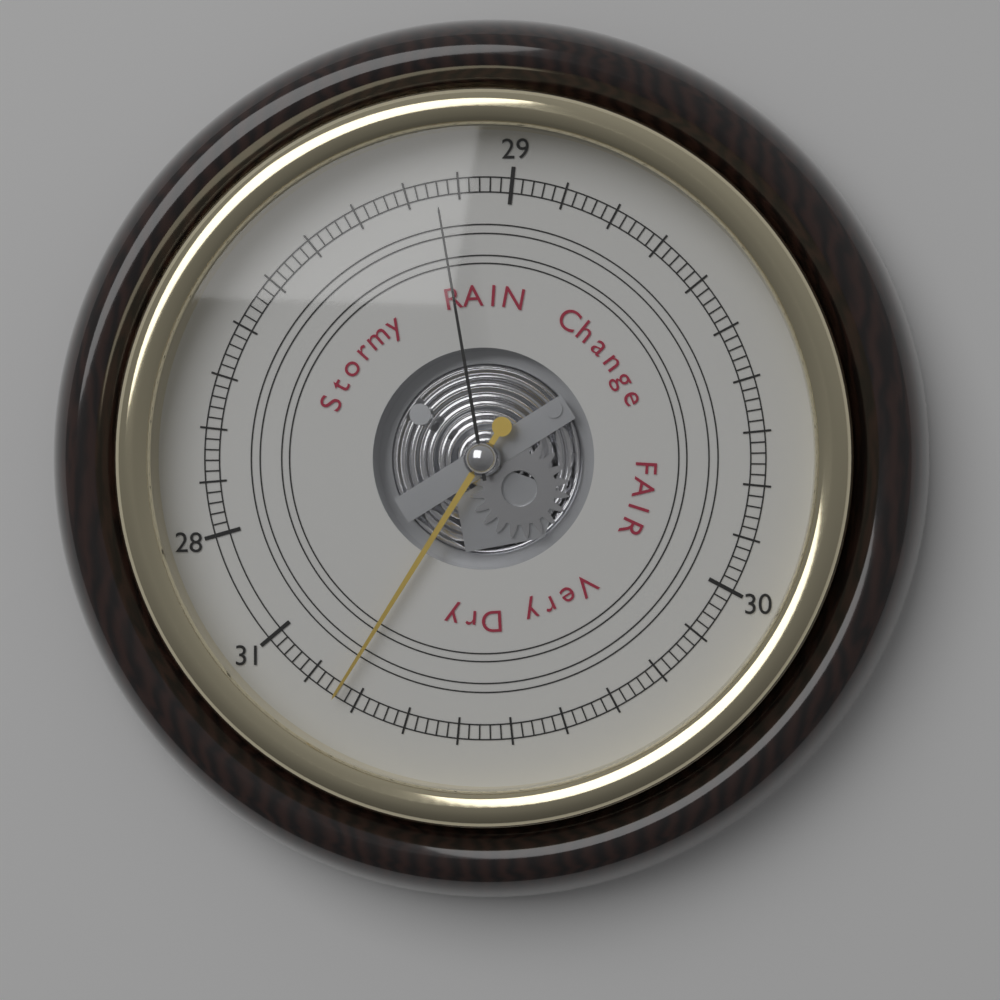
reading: 30.84 (no unit)
